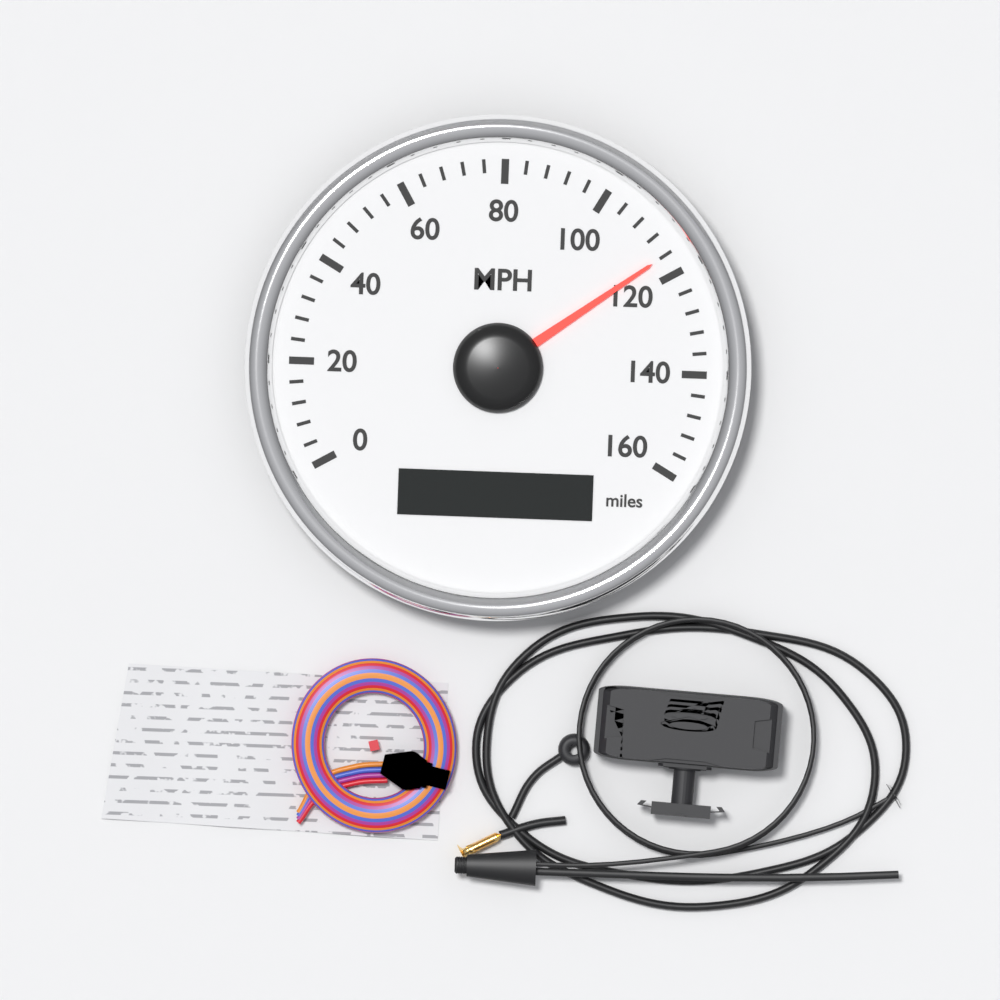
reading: 116 MPH
